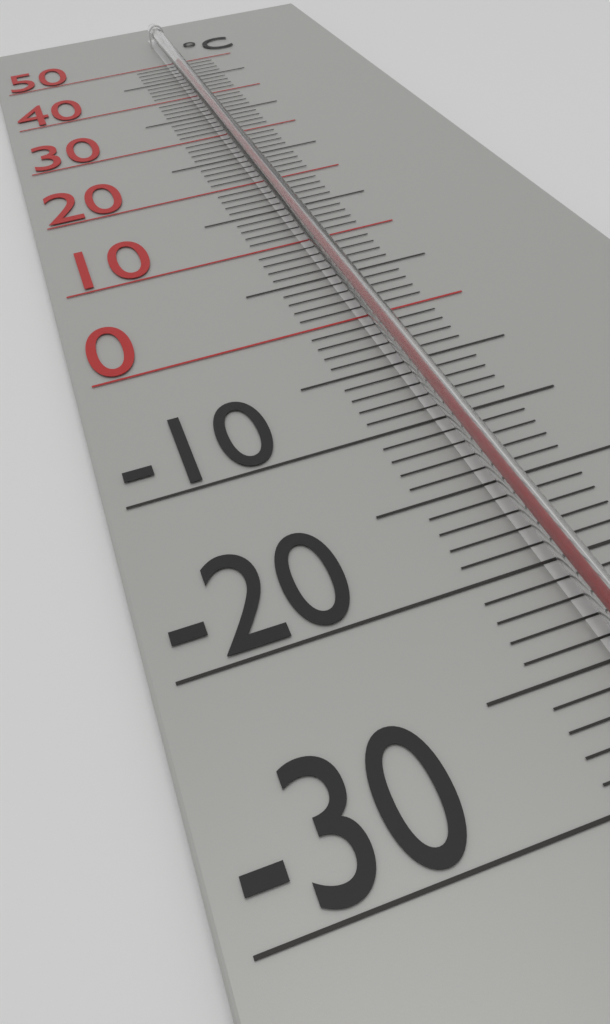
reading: 46 °C
